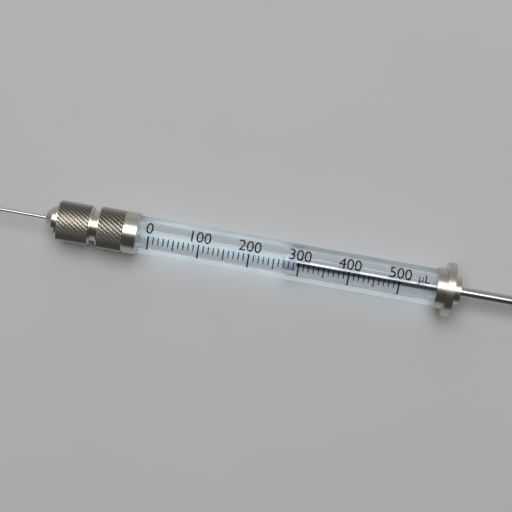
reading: 270 µL
